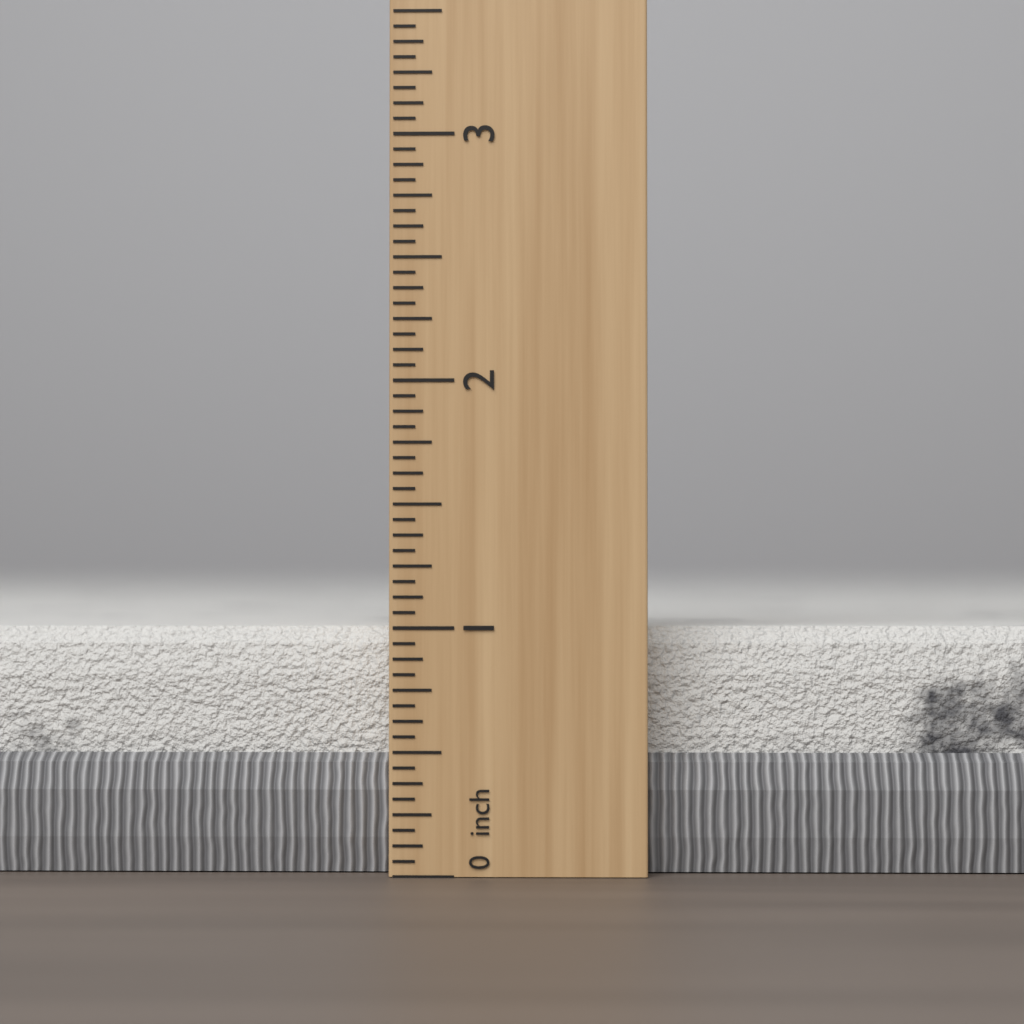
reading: 1.0000 inch
